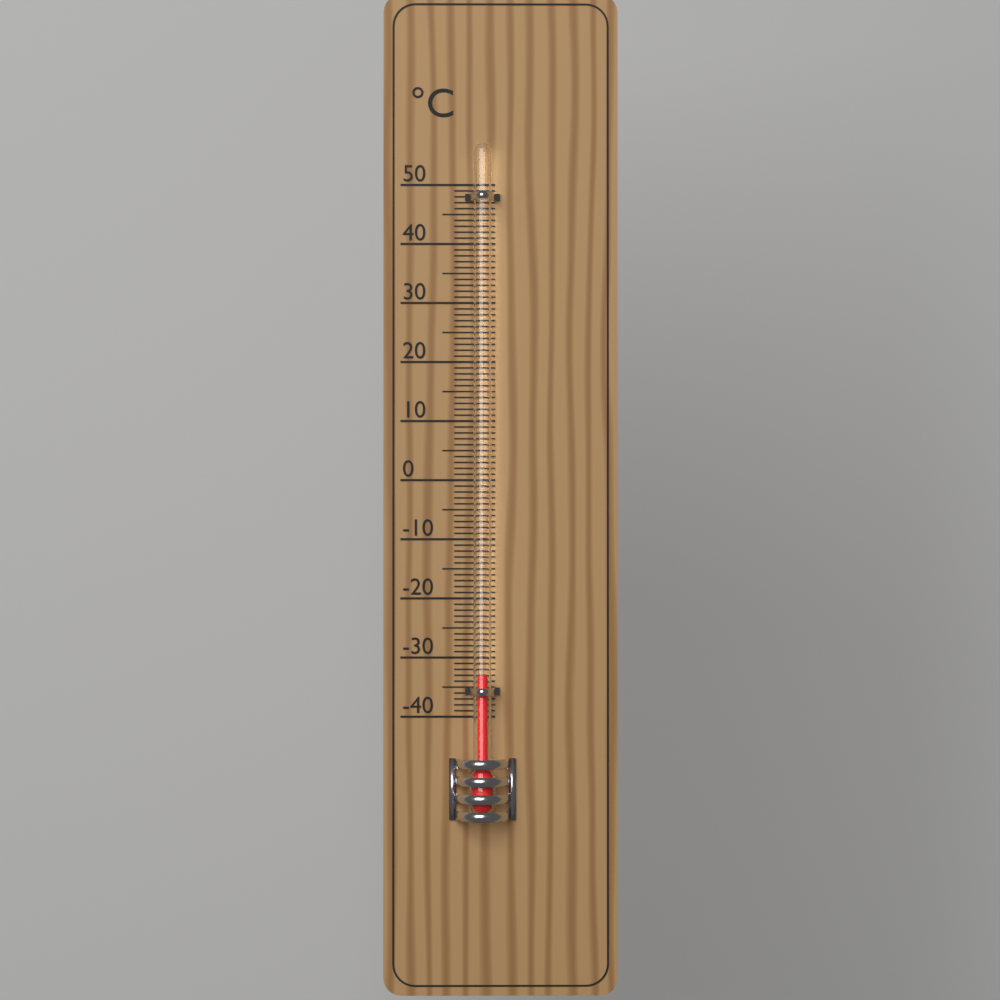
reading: -33 °C
